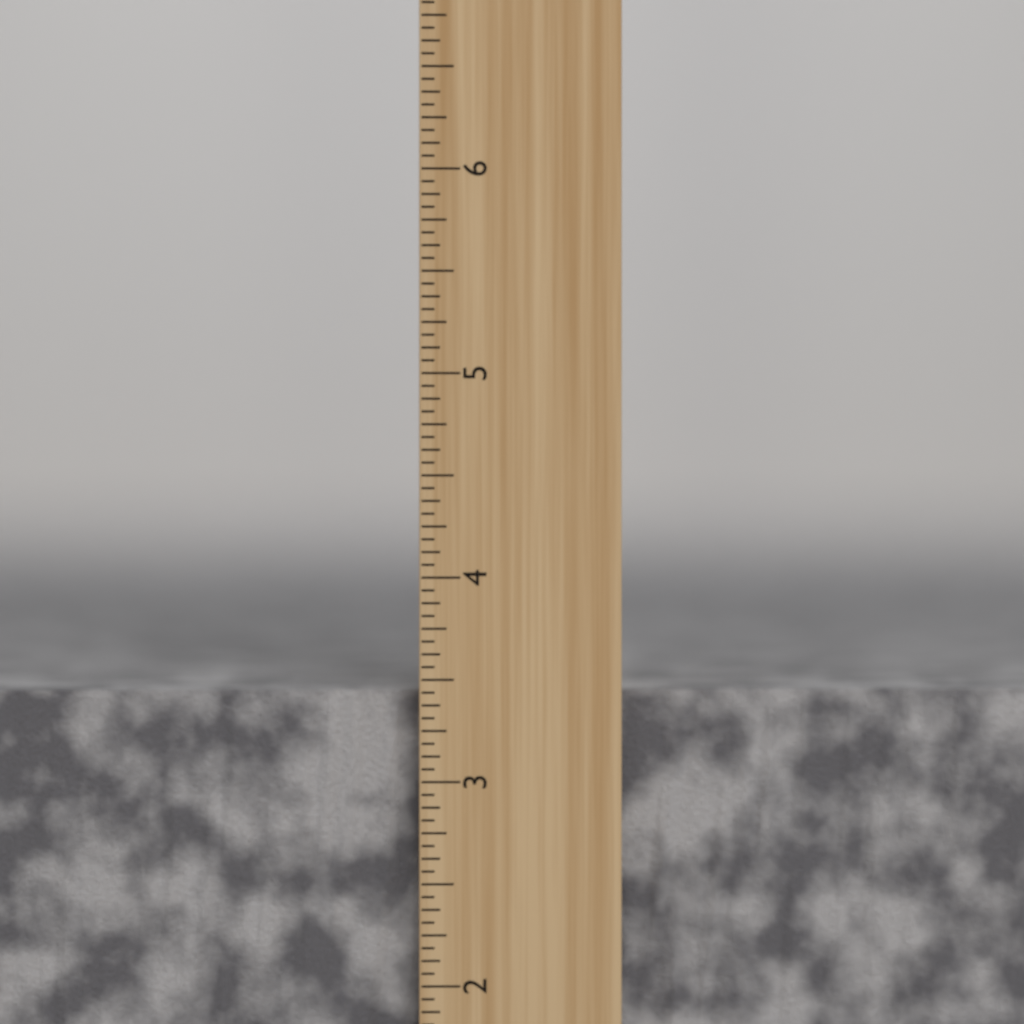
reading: 3.4375 inch
